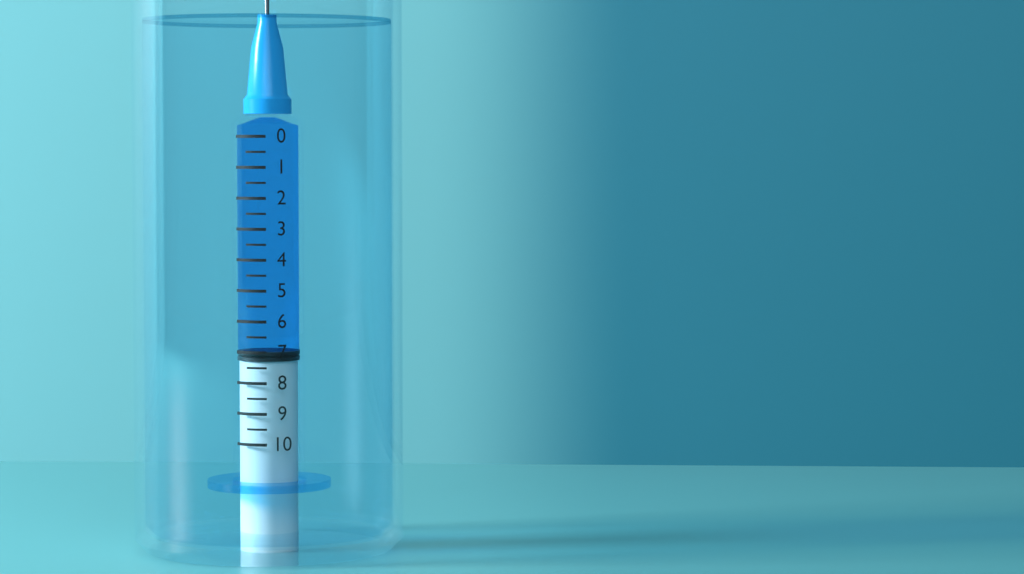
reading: 7.0 (no unit)
